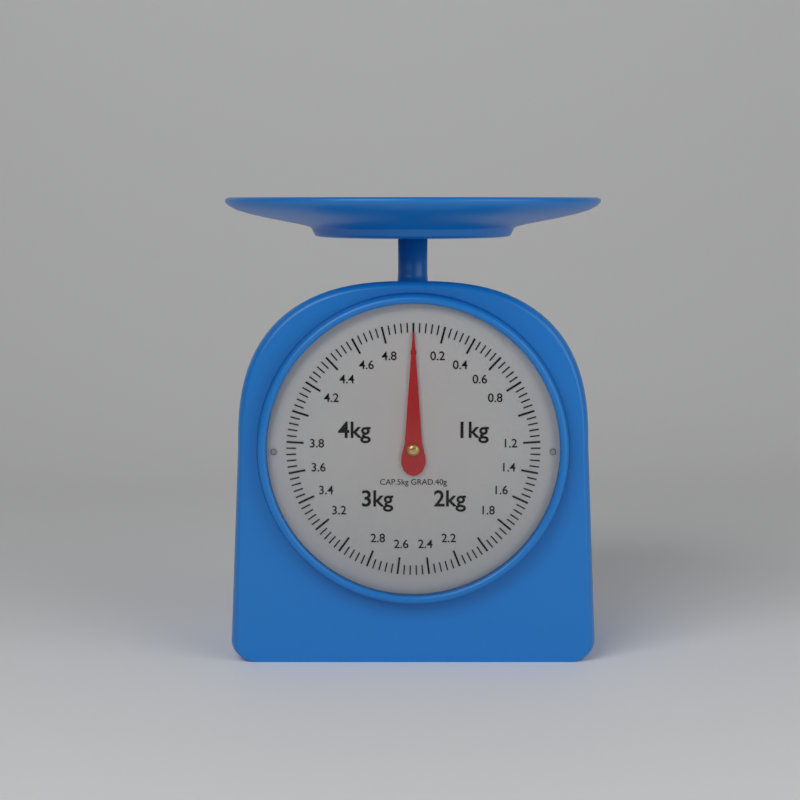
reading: 0.00 kg
